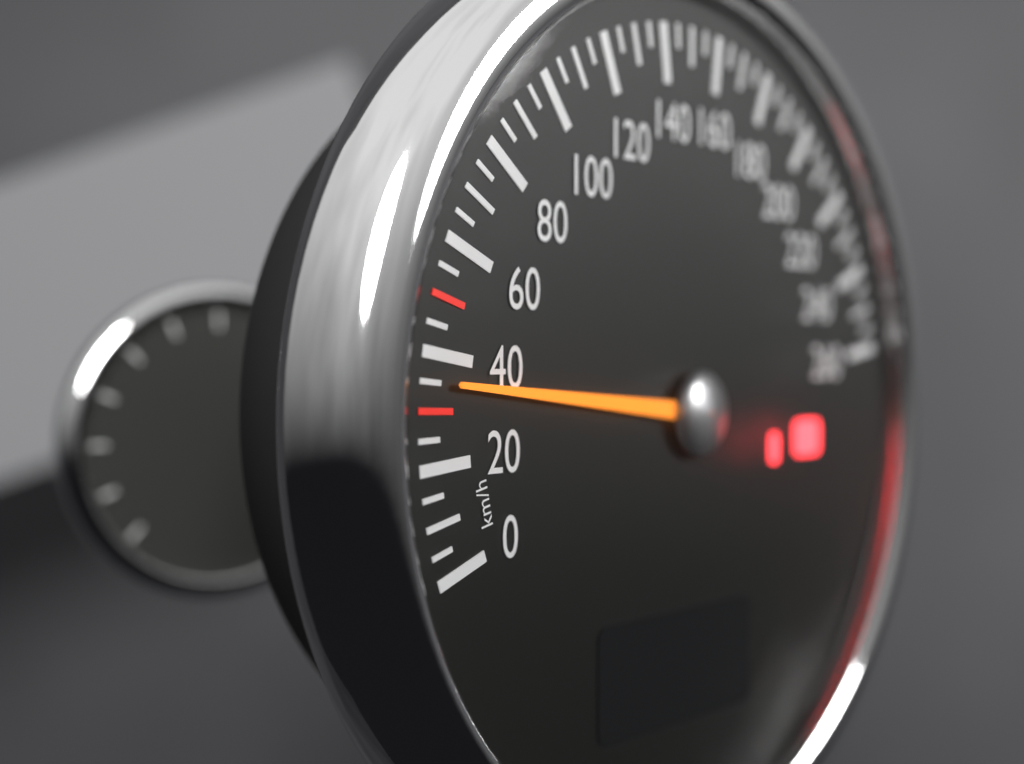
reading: 35 km/h
